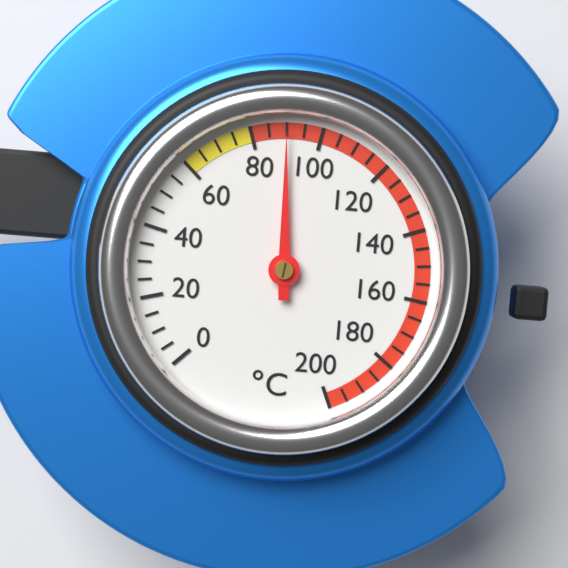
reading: 90 °C
